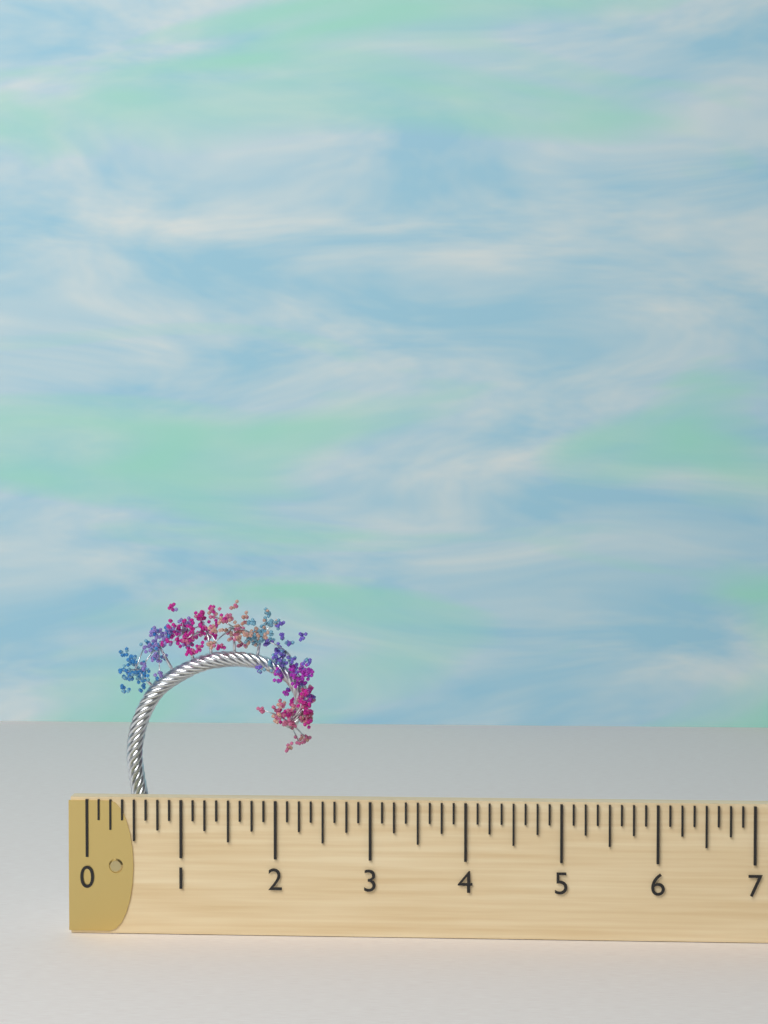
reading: 2.375 (no unit)
